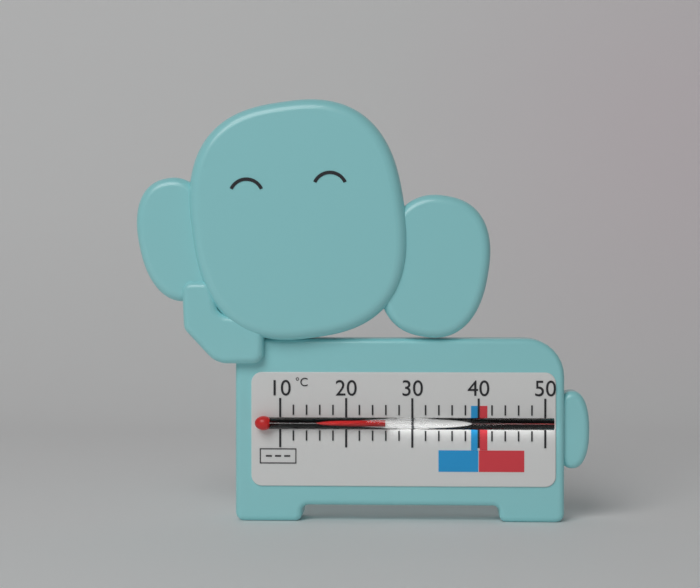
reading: 26 °C
